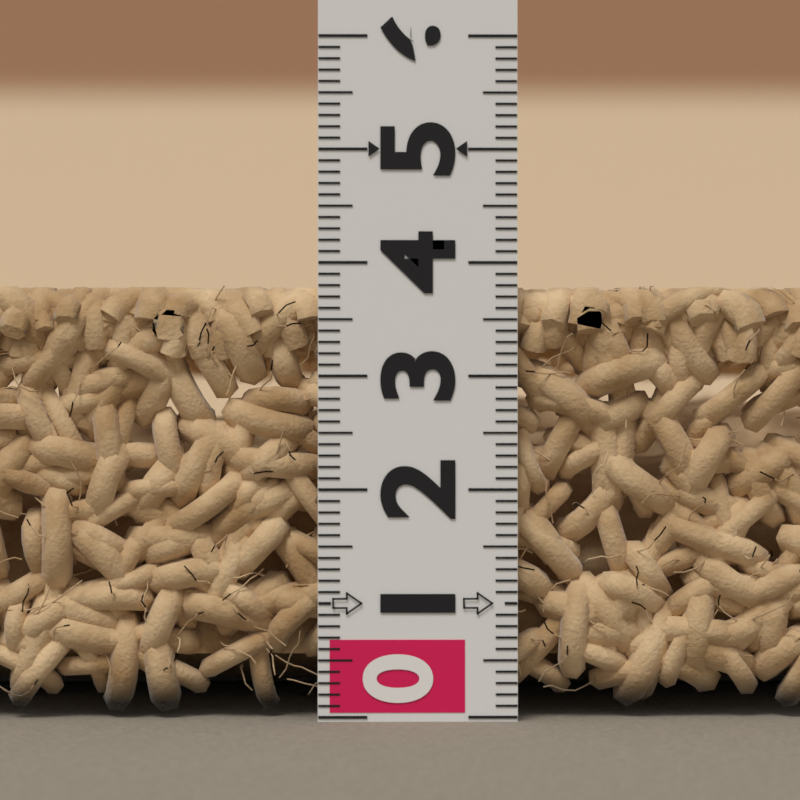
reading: 3.8 (no unit)
